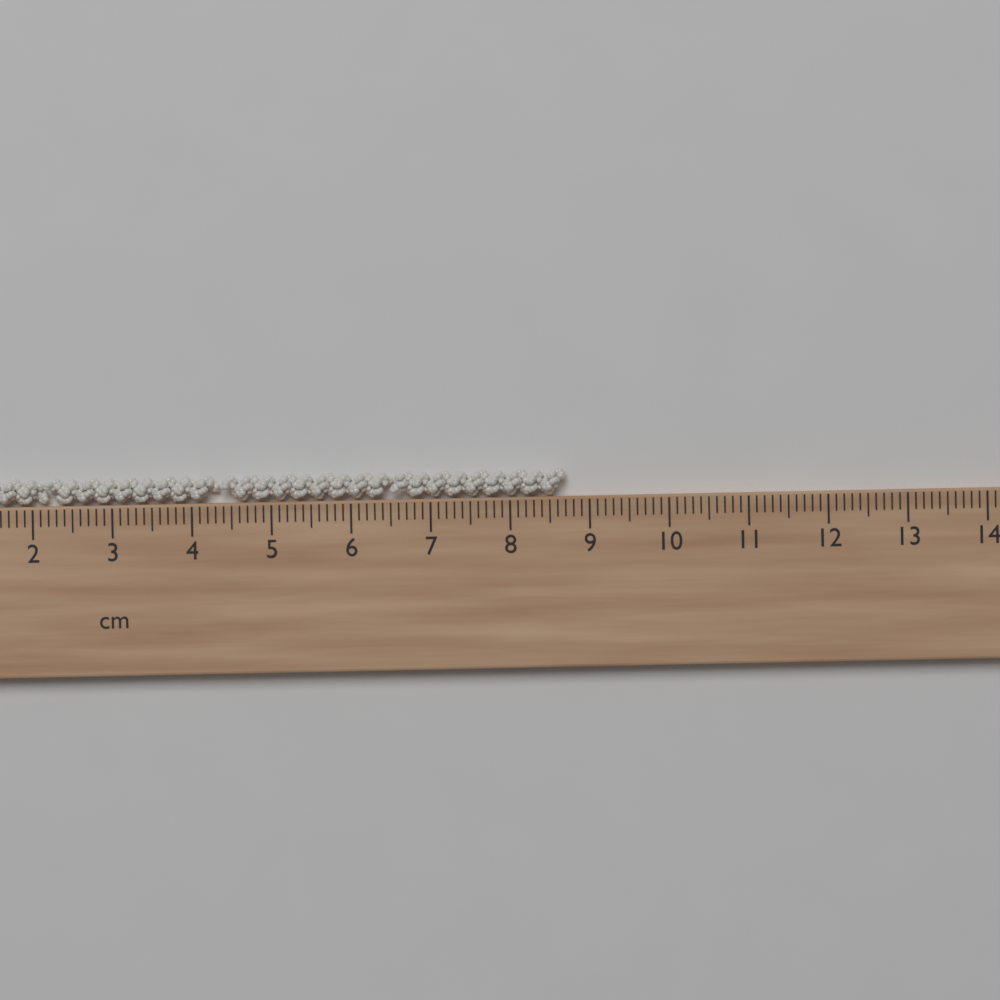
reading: 8.7 cm
